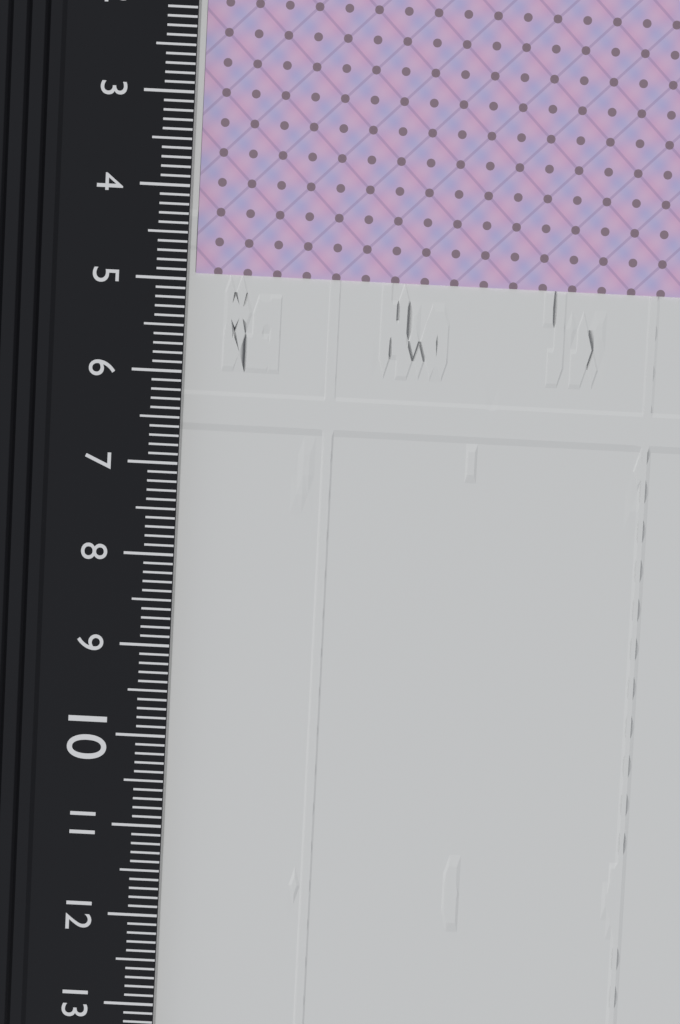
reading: 4.9 cm
